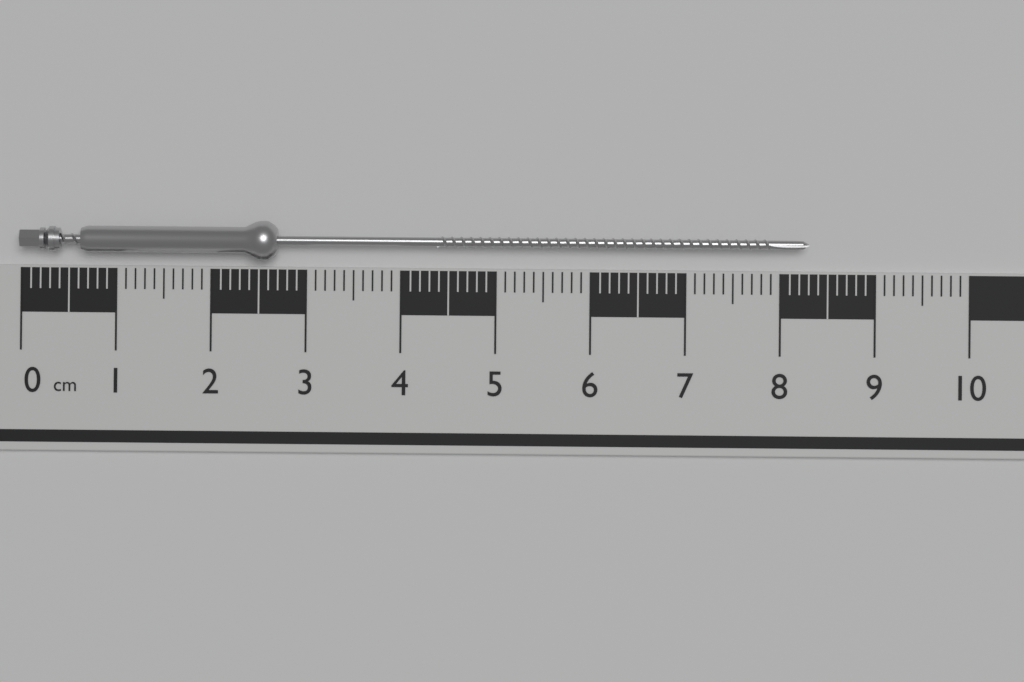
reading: 8.3 cm
